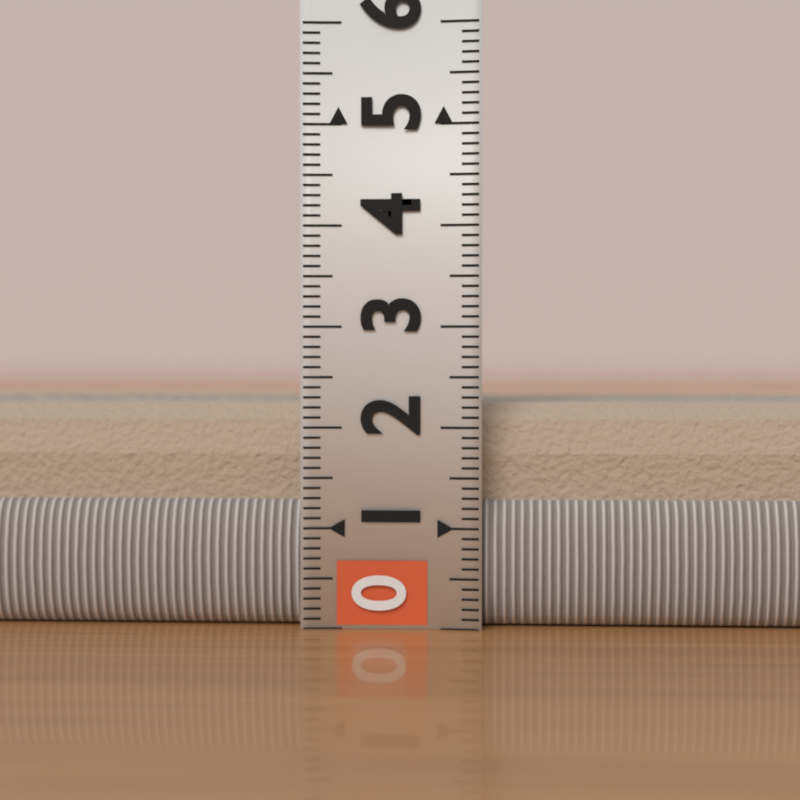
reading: 2.3 (no unit)
